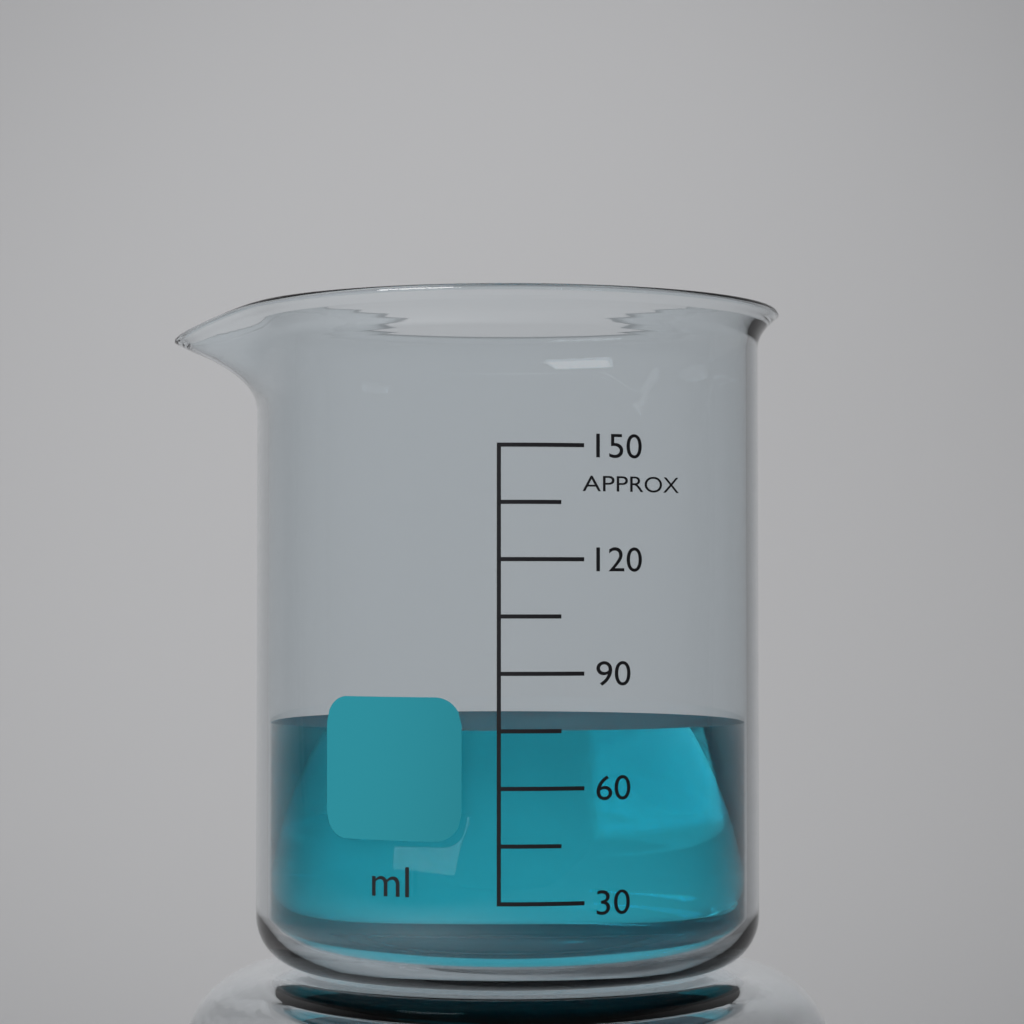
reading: 75 ml
